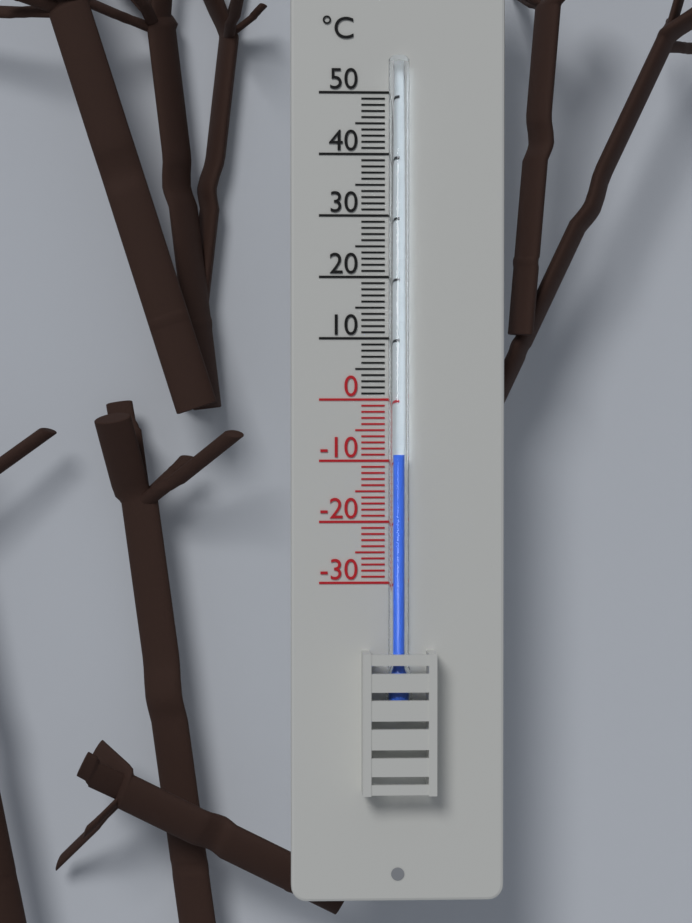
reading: -9 °C
